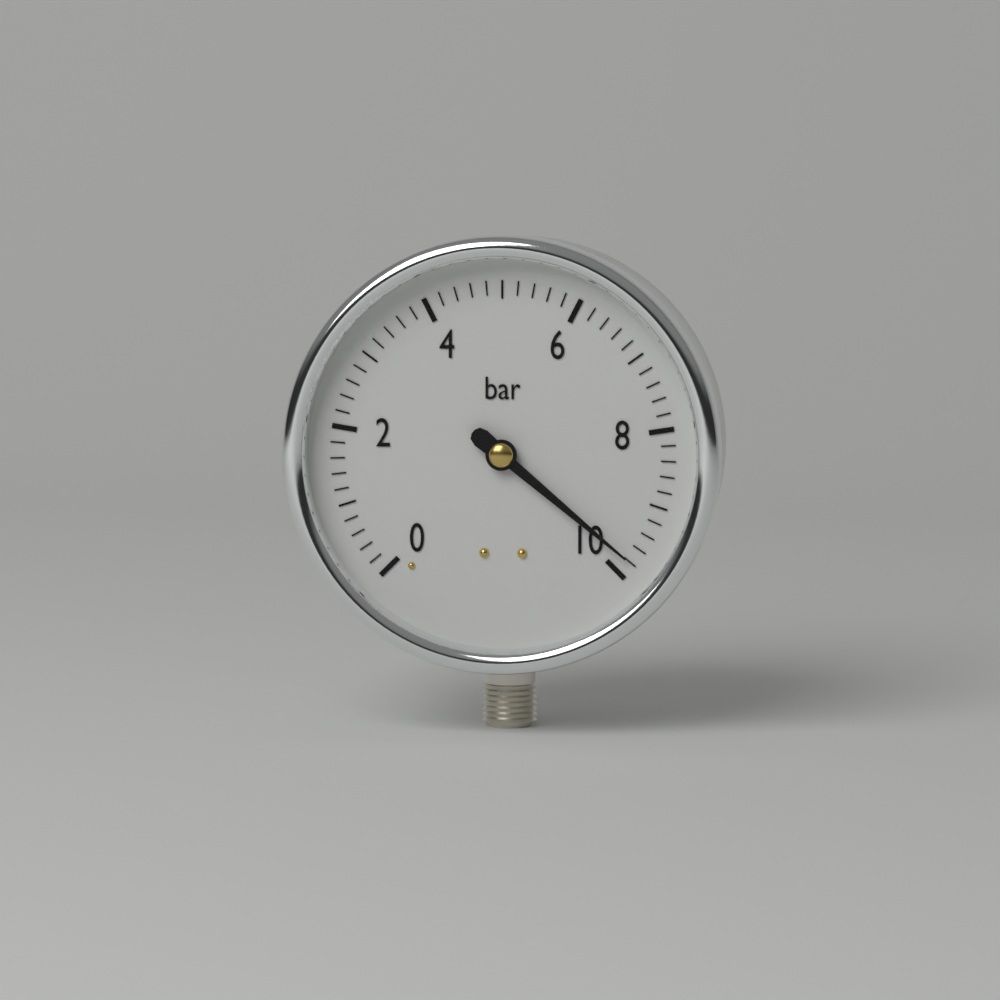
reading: 9.8 bar
